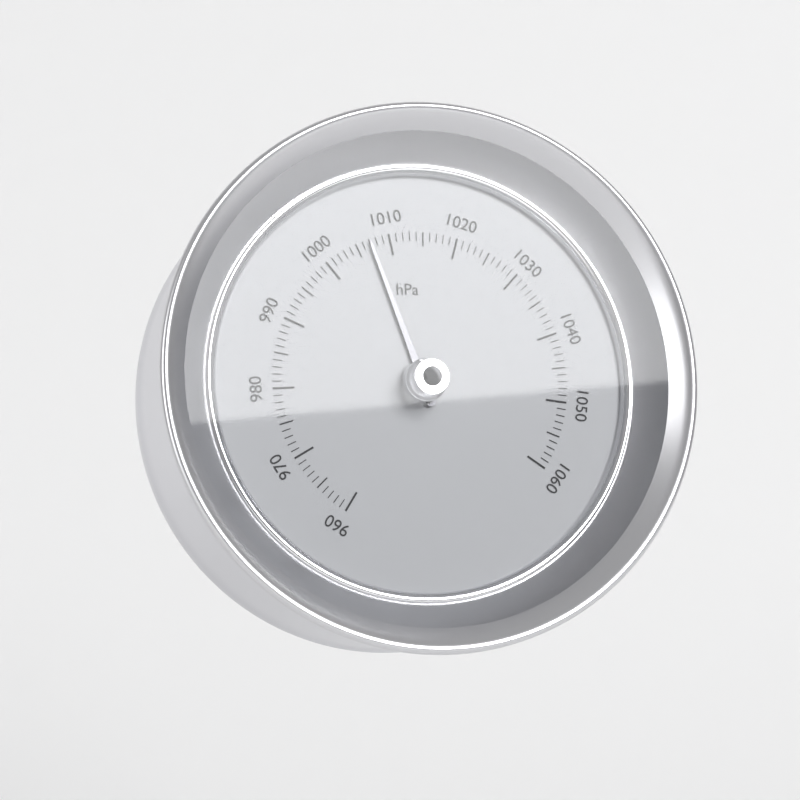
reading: 1007 hPa
